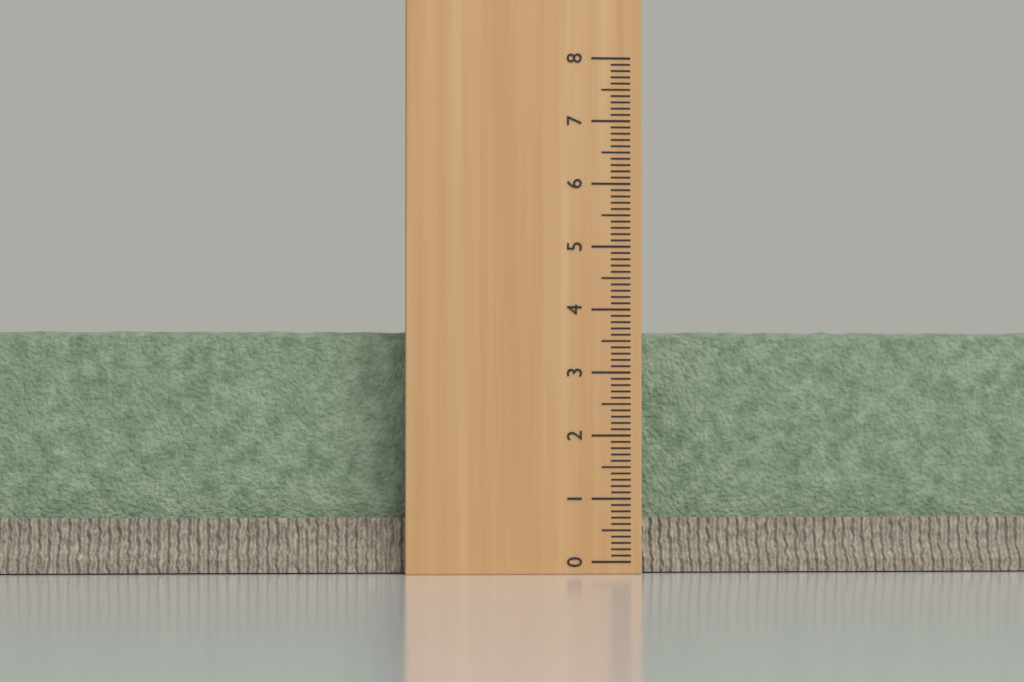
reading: 3.7 (no unit)
